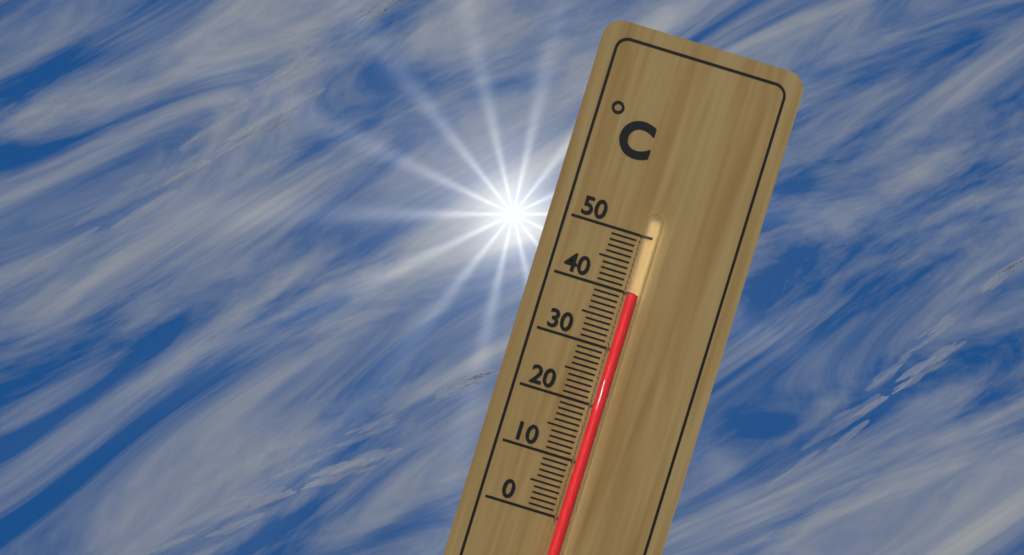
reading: 40 °C
